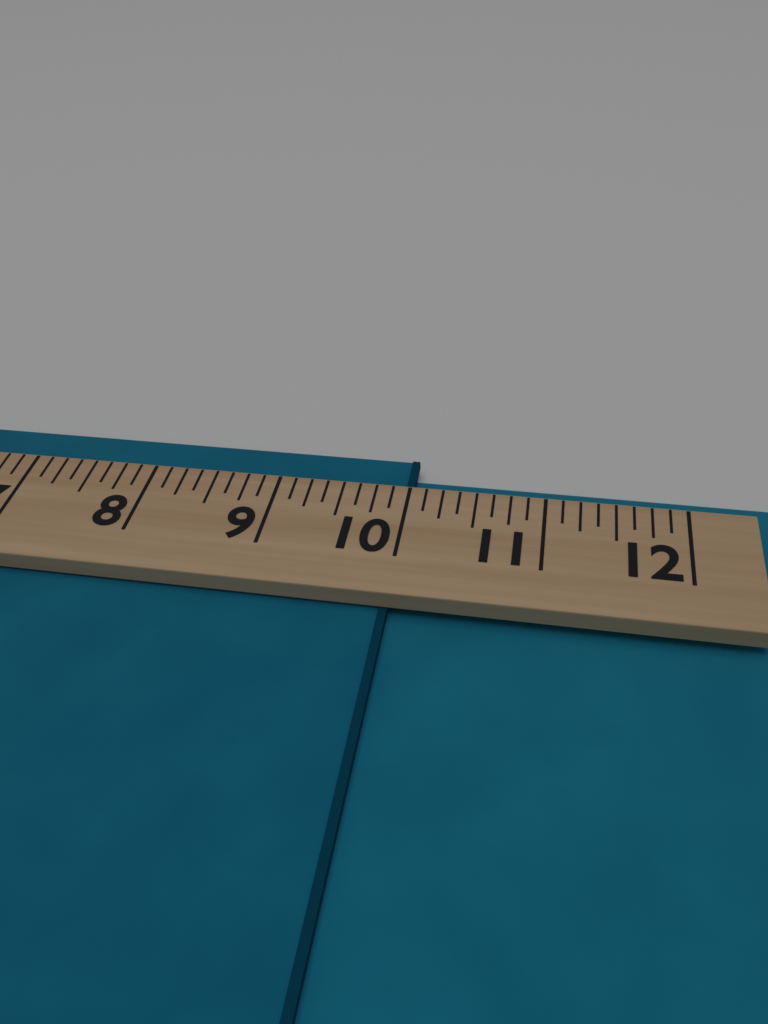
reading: 10.000 (no unit)
